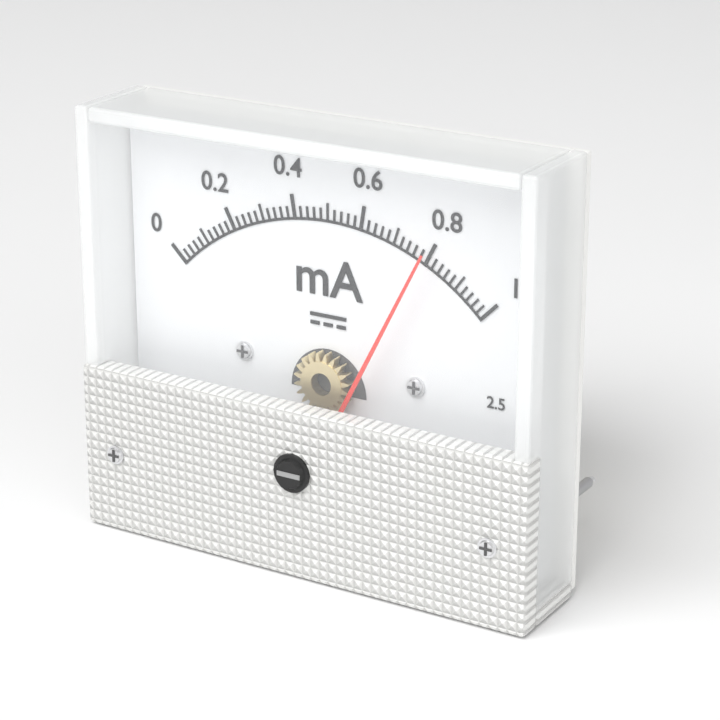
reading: 0.80 mA
